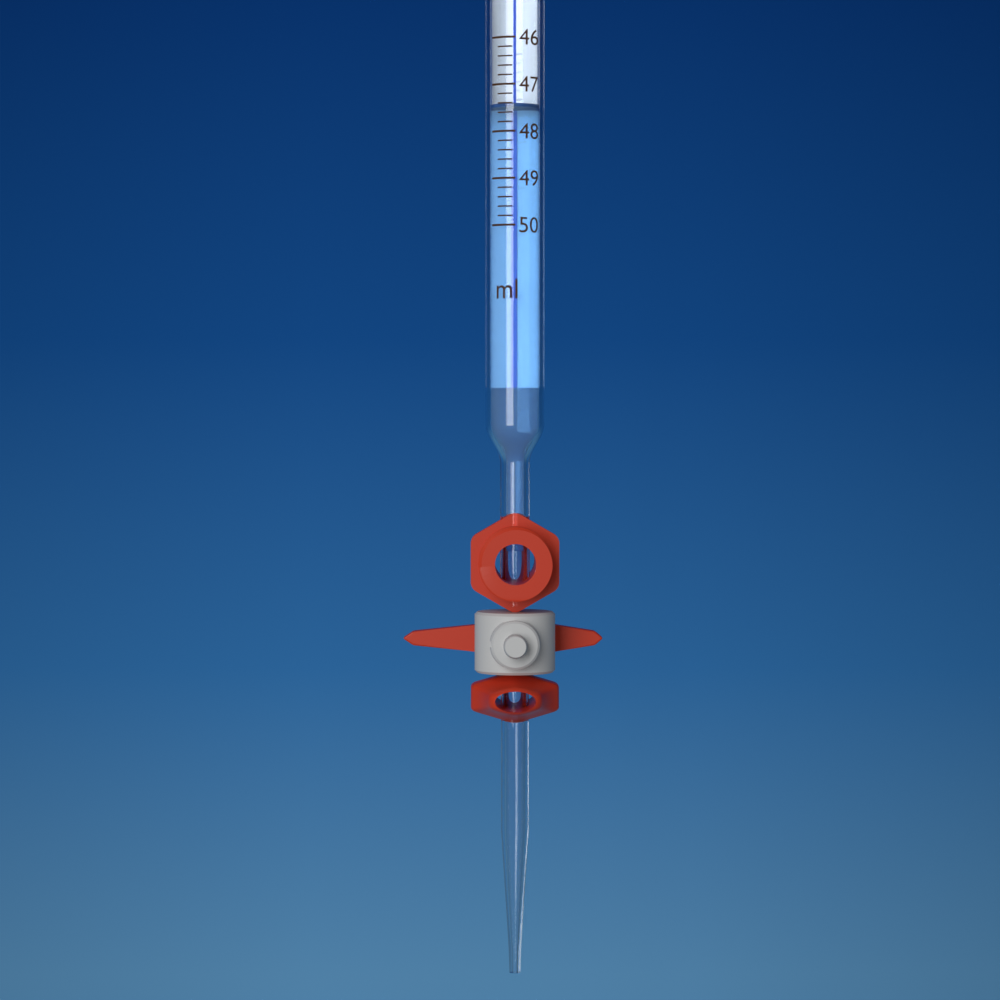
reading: 47.4 ml
